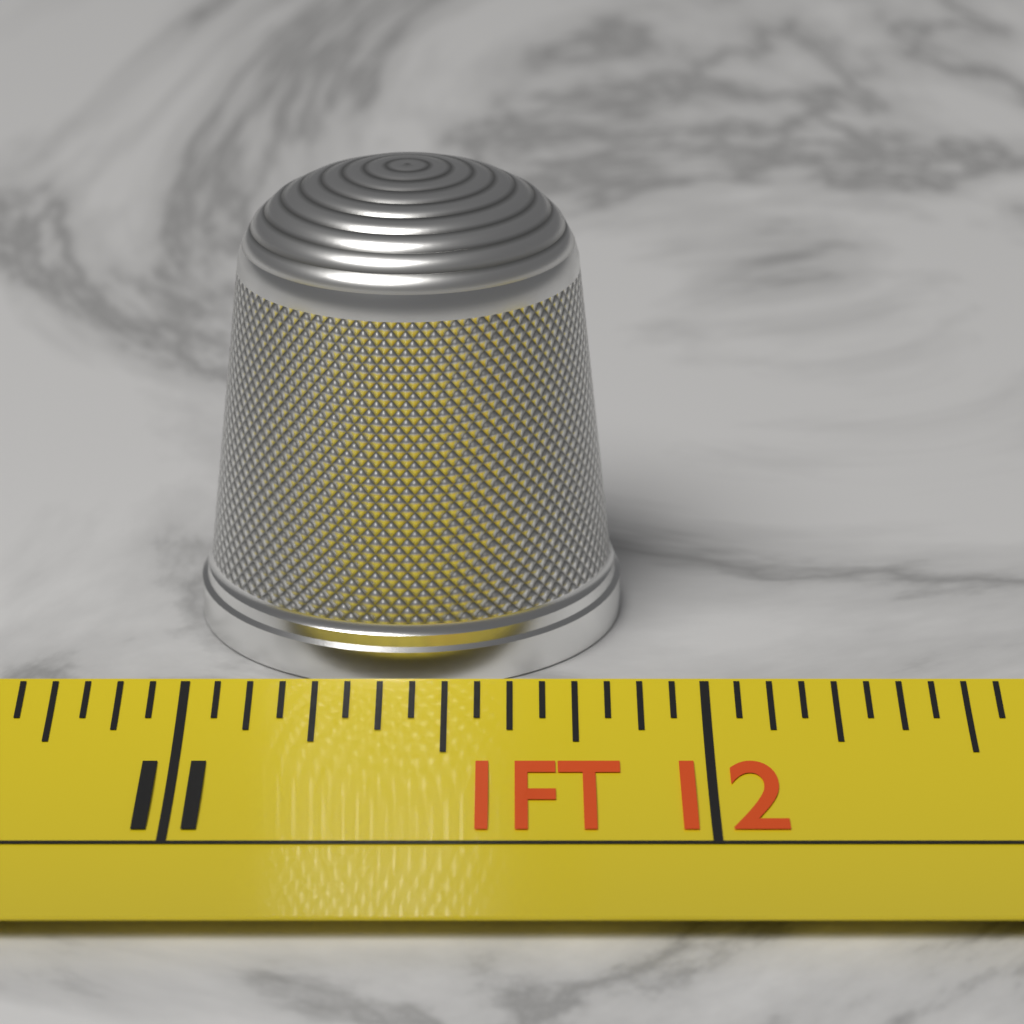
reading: 11.8500 in
